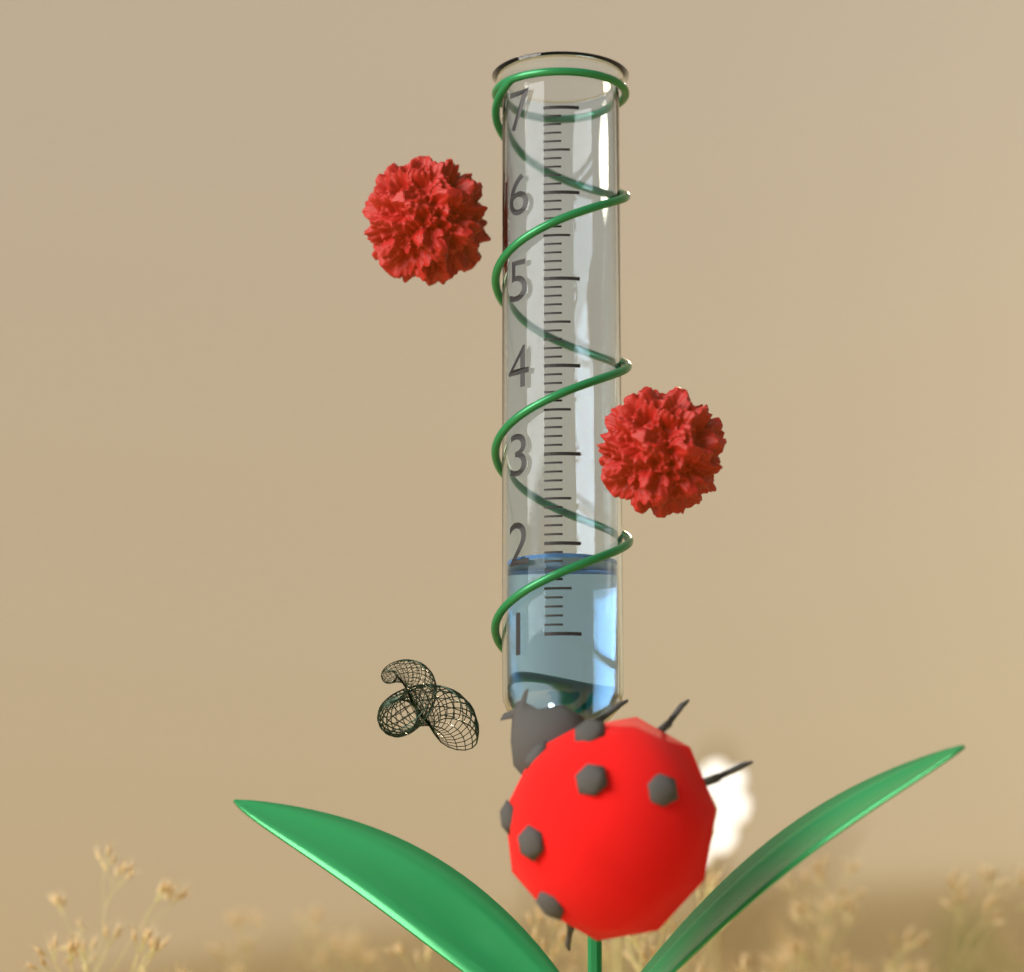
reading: 1.9 (no unit)
